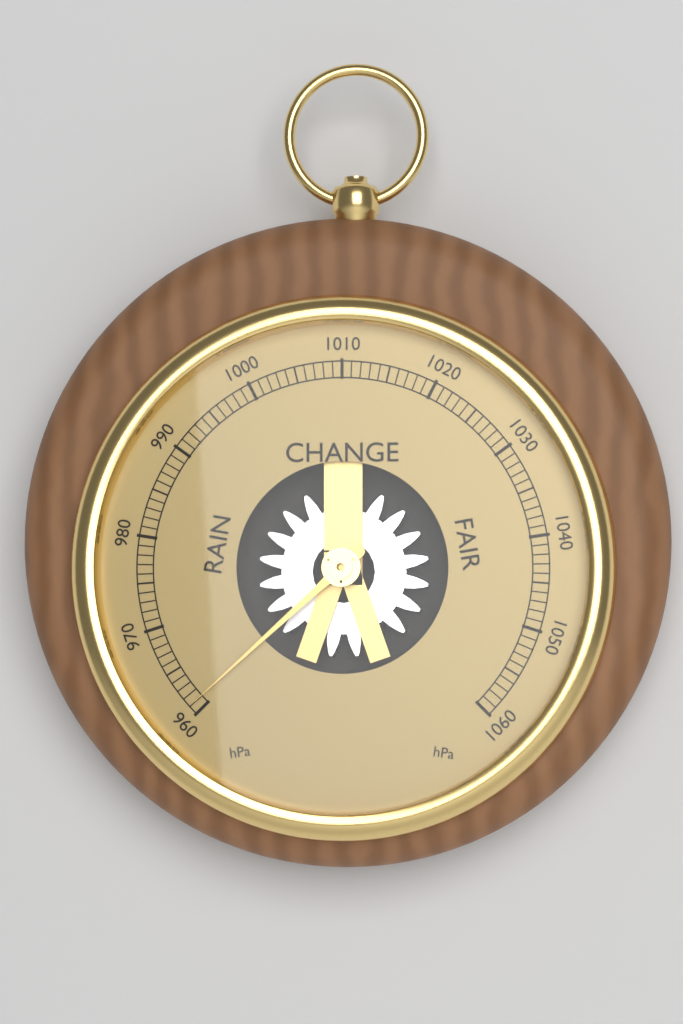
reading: 961 hPa
